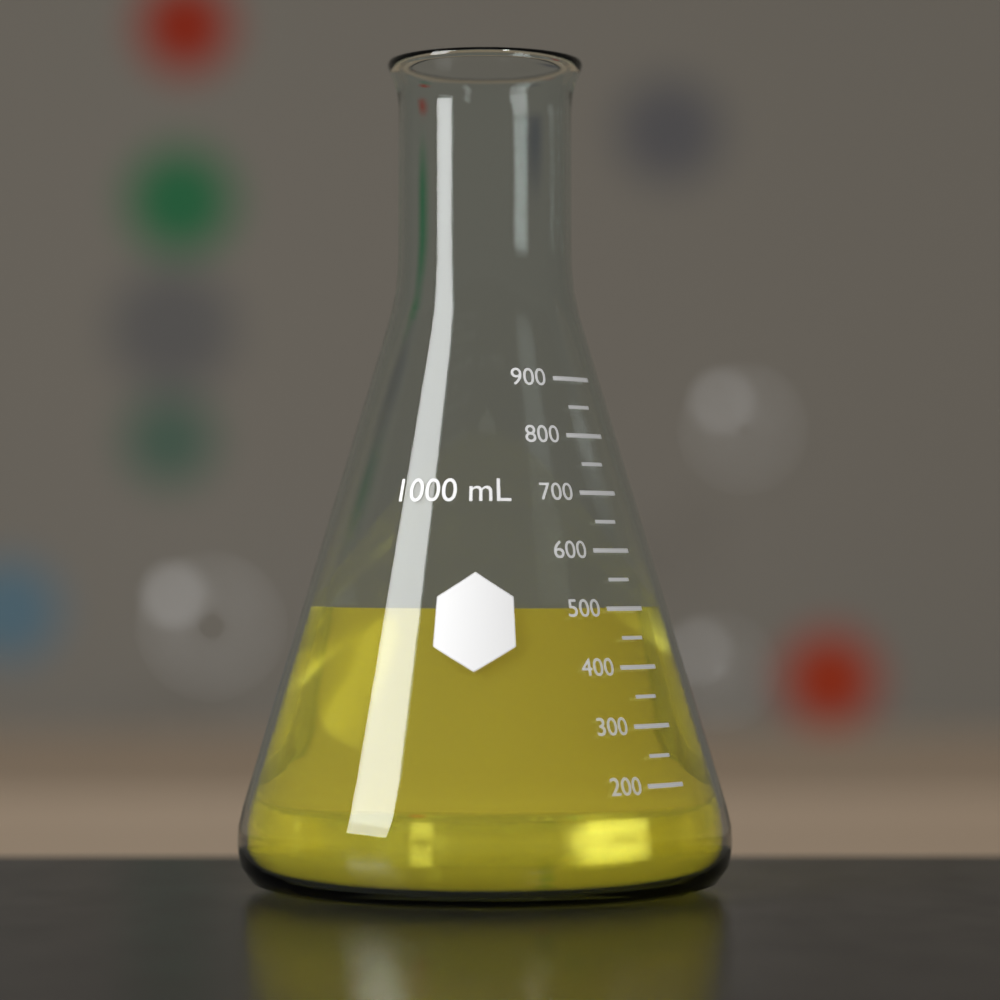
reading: 500 mL
